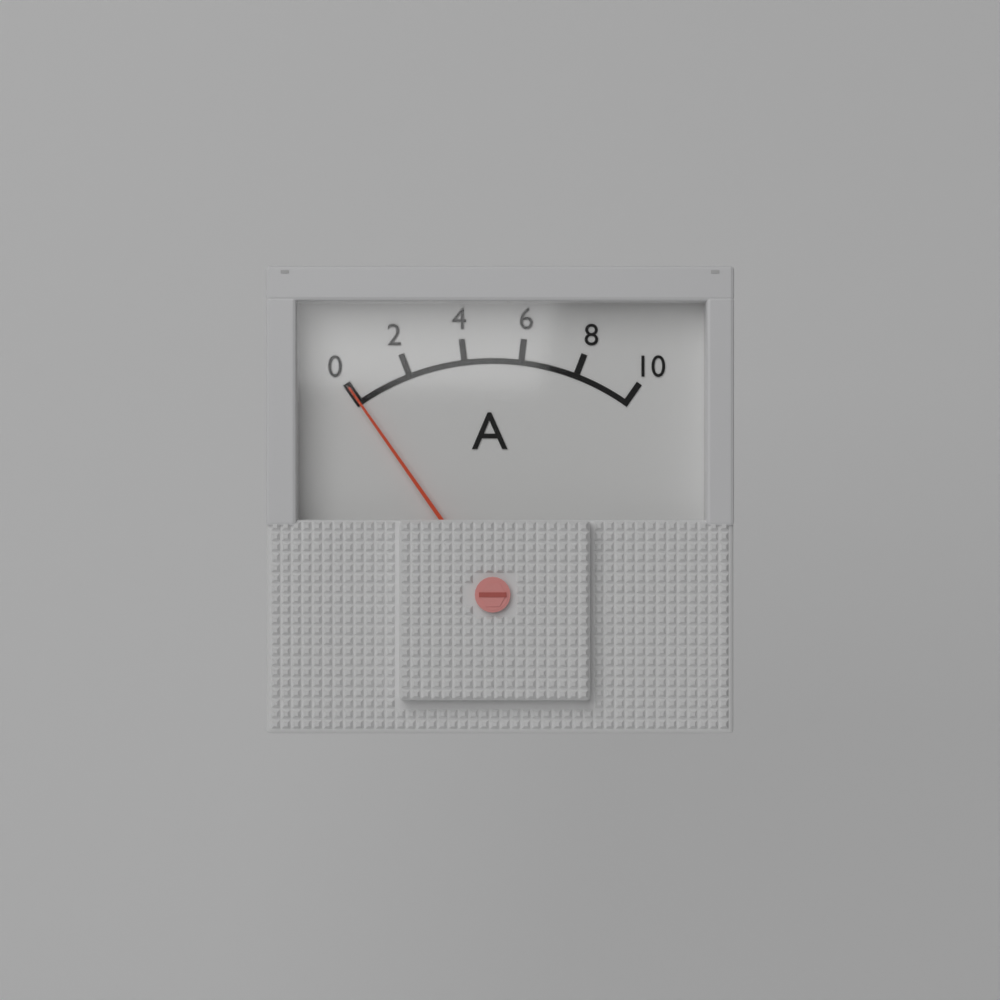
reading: 0 A
